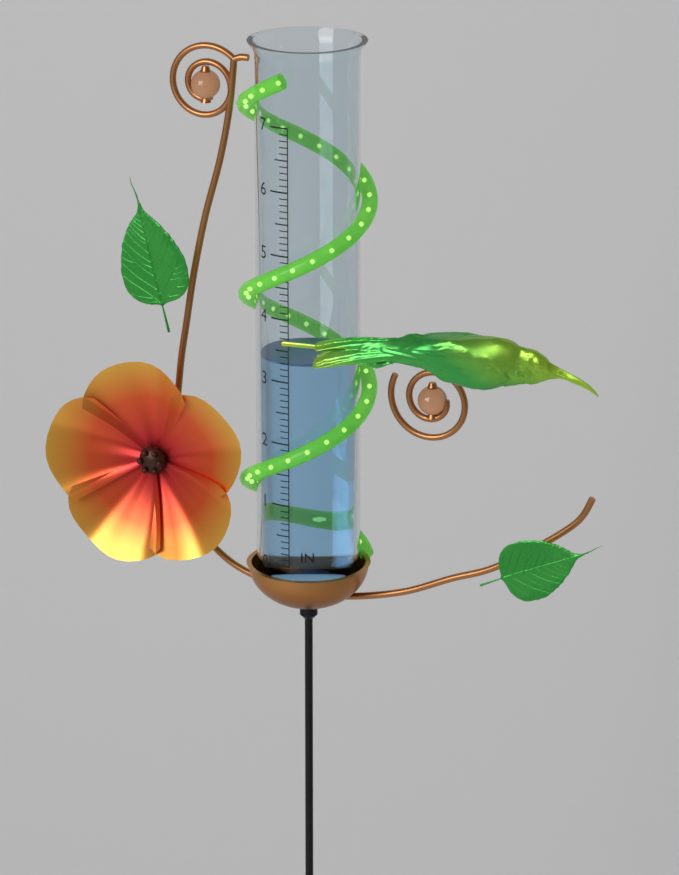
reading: 3.3 in
